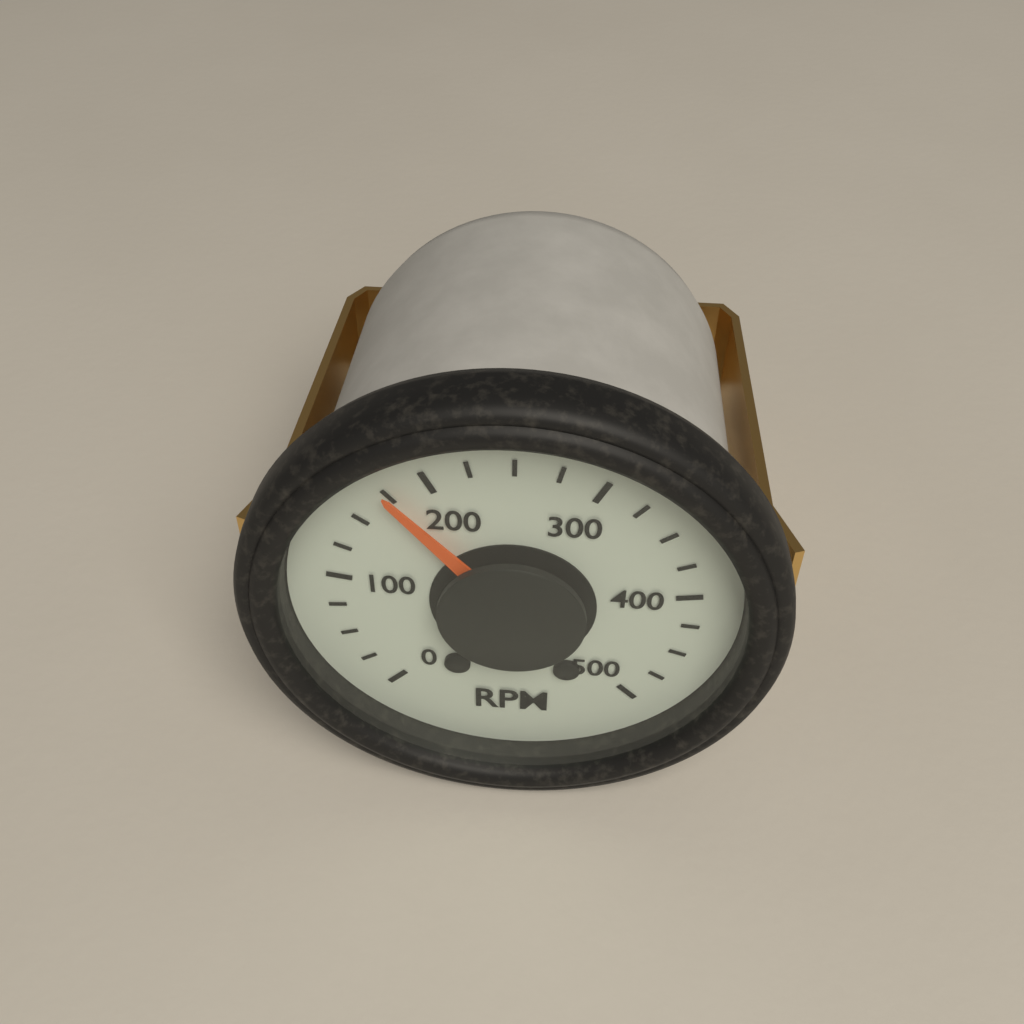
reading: 175 RPM
